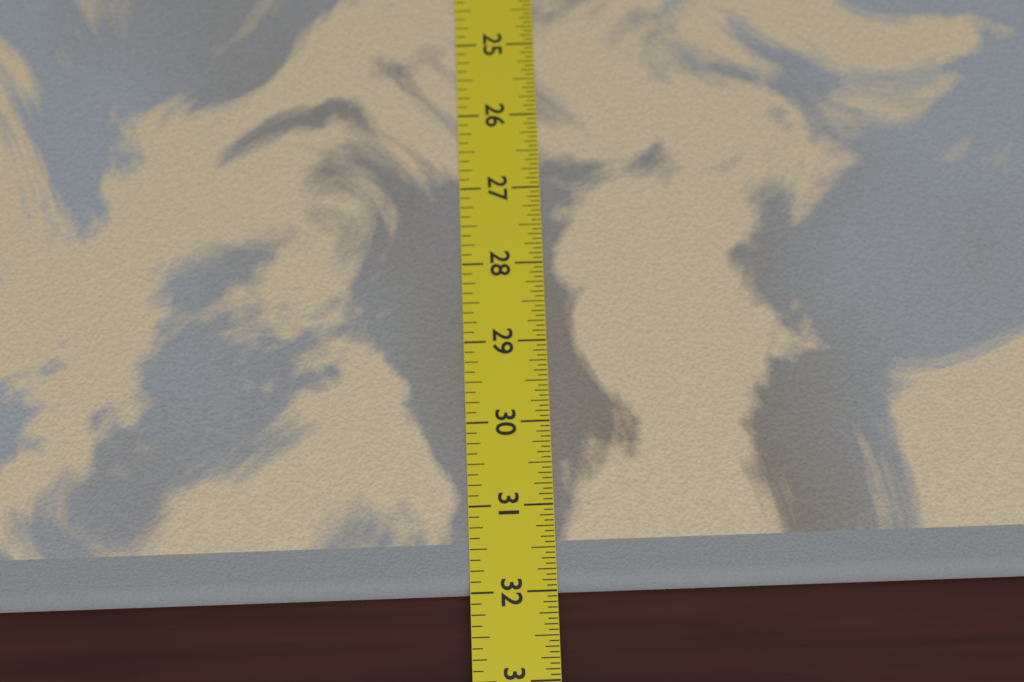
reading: 32.0000 in
